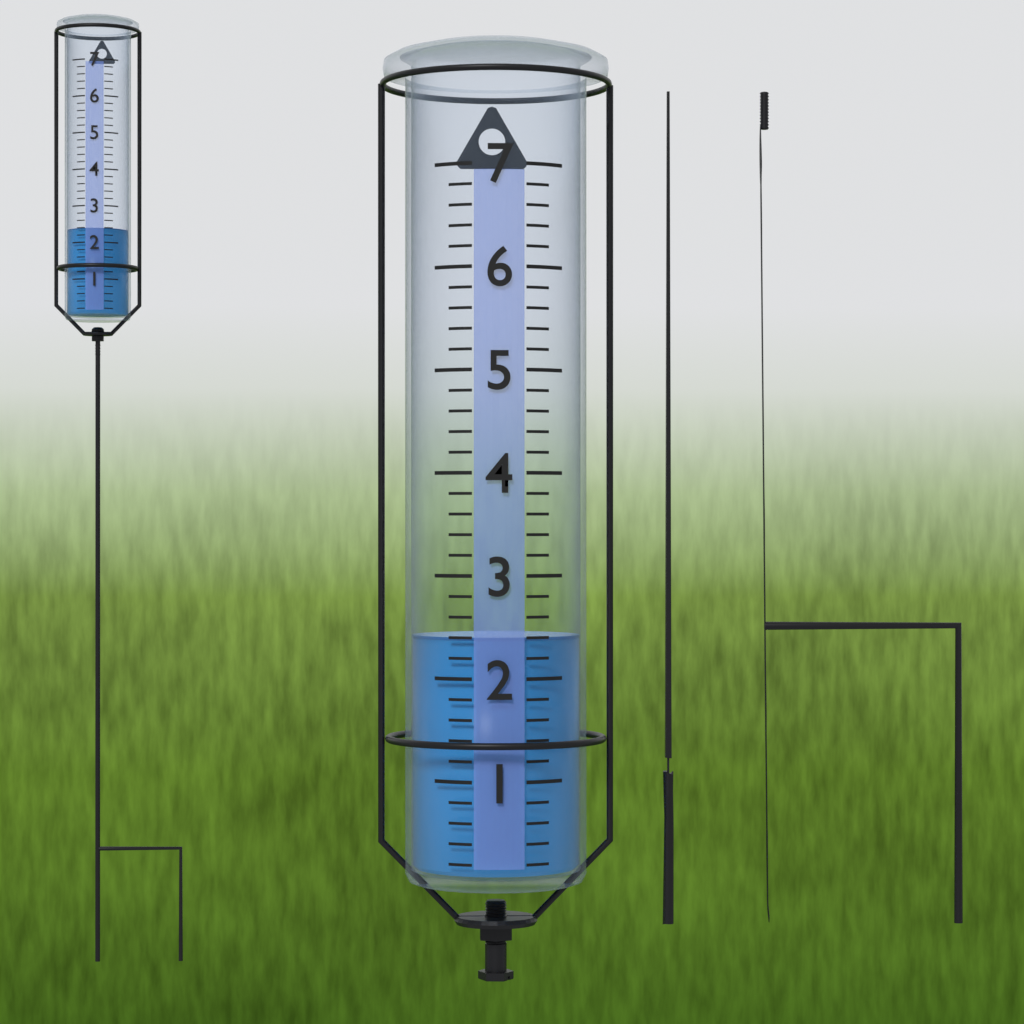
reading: 2.4 (no unit)
